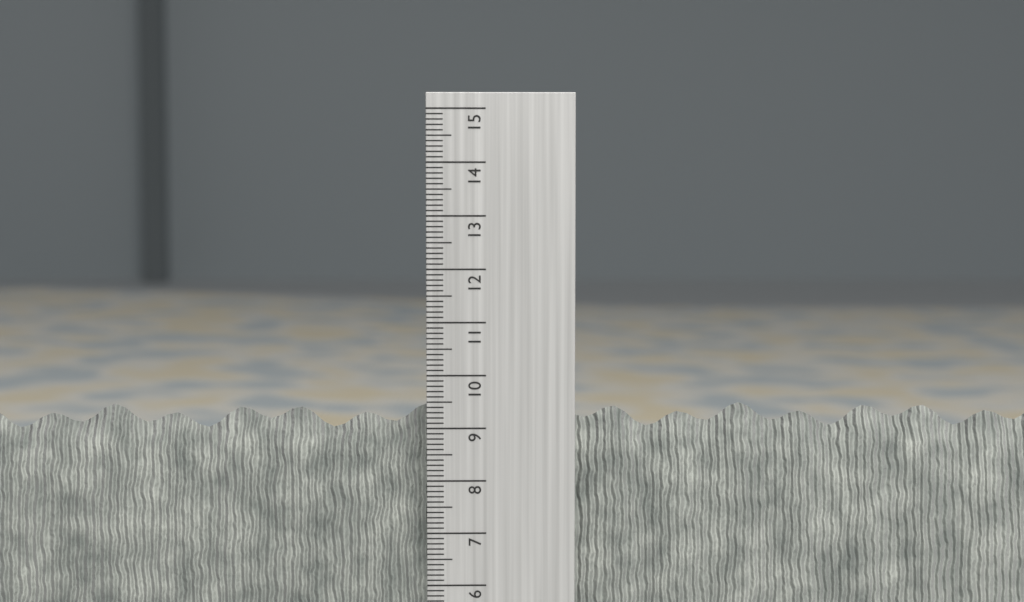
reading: 9.4 cm
